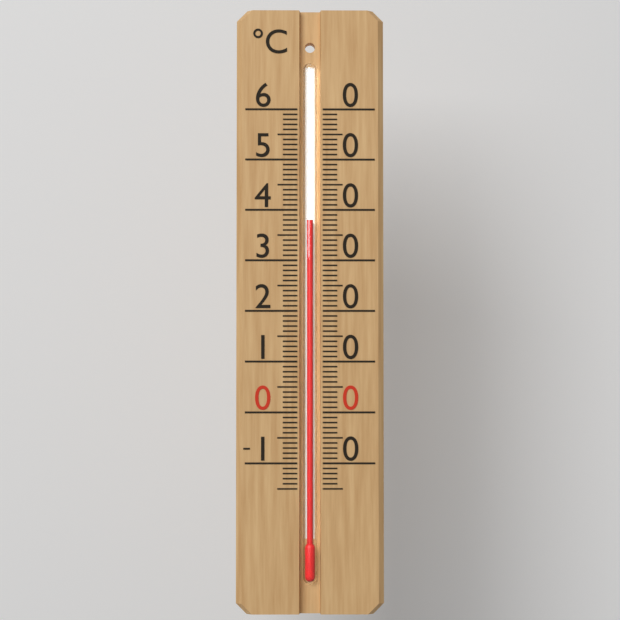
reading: 38 °C
